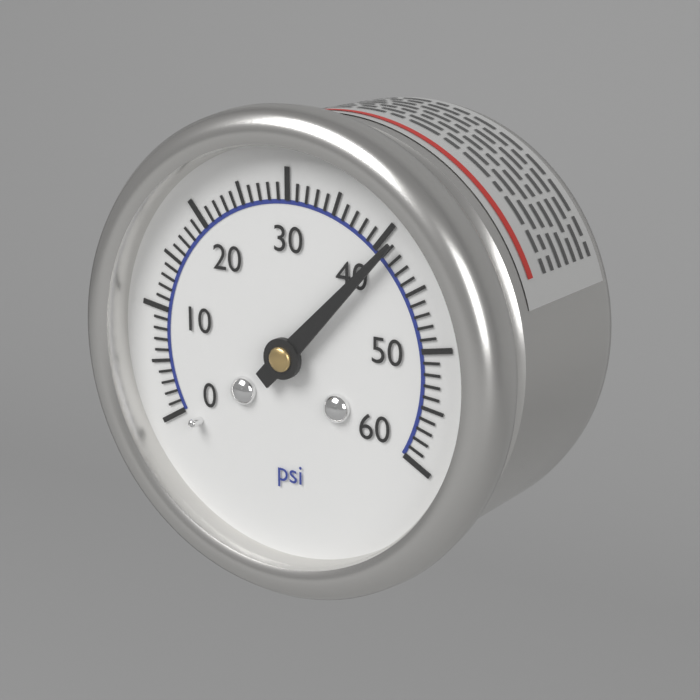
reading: 41 psi
